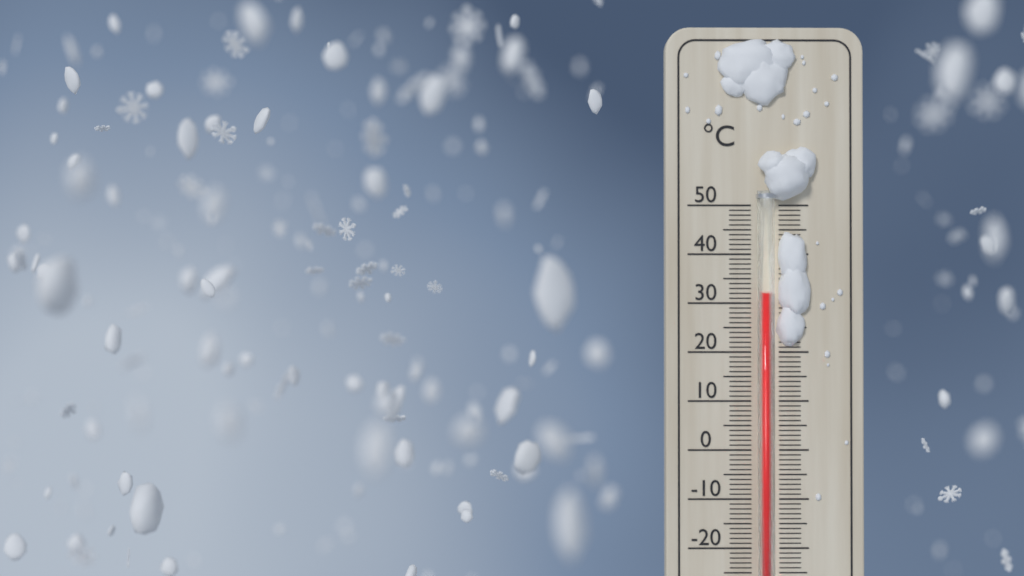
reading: 32 °C
